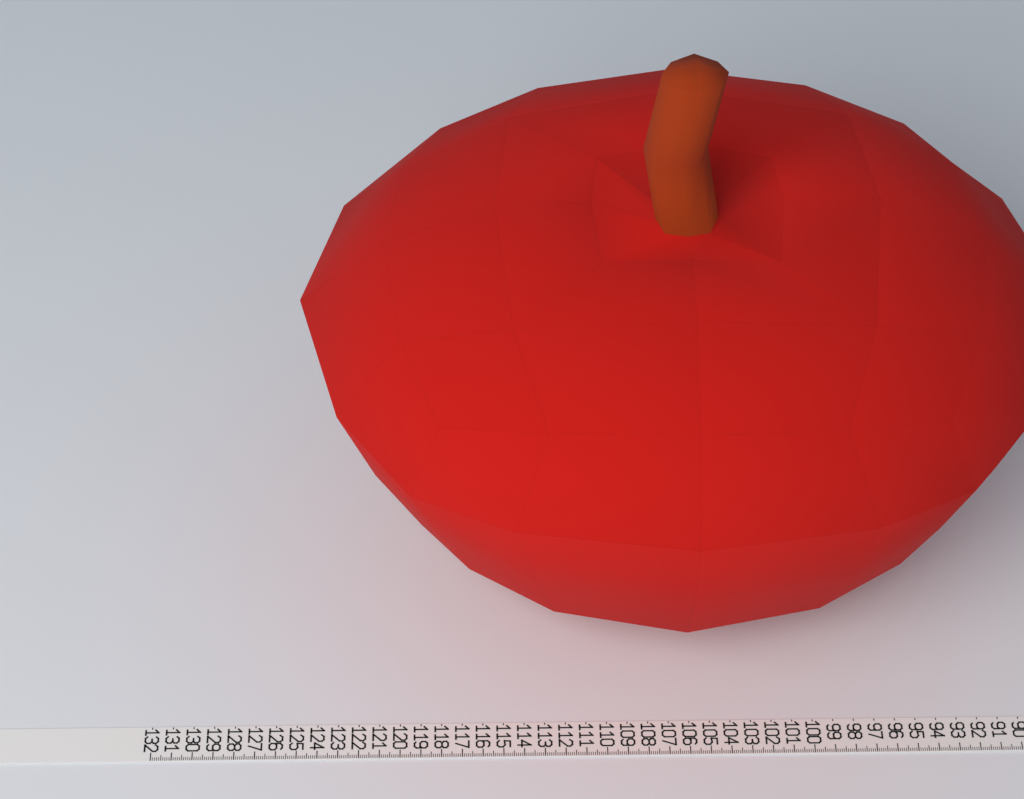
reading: 124.5 (no unit)
